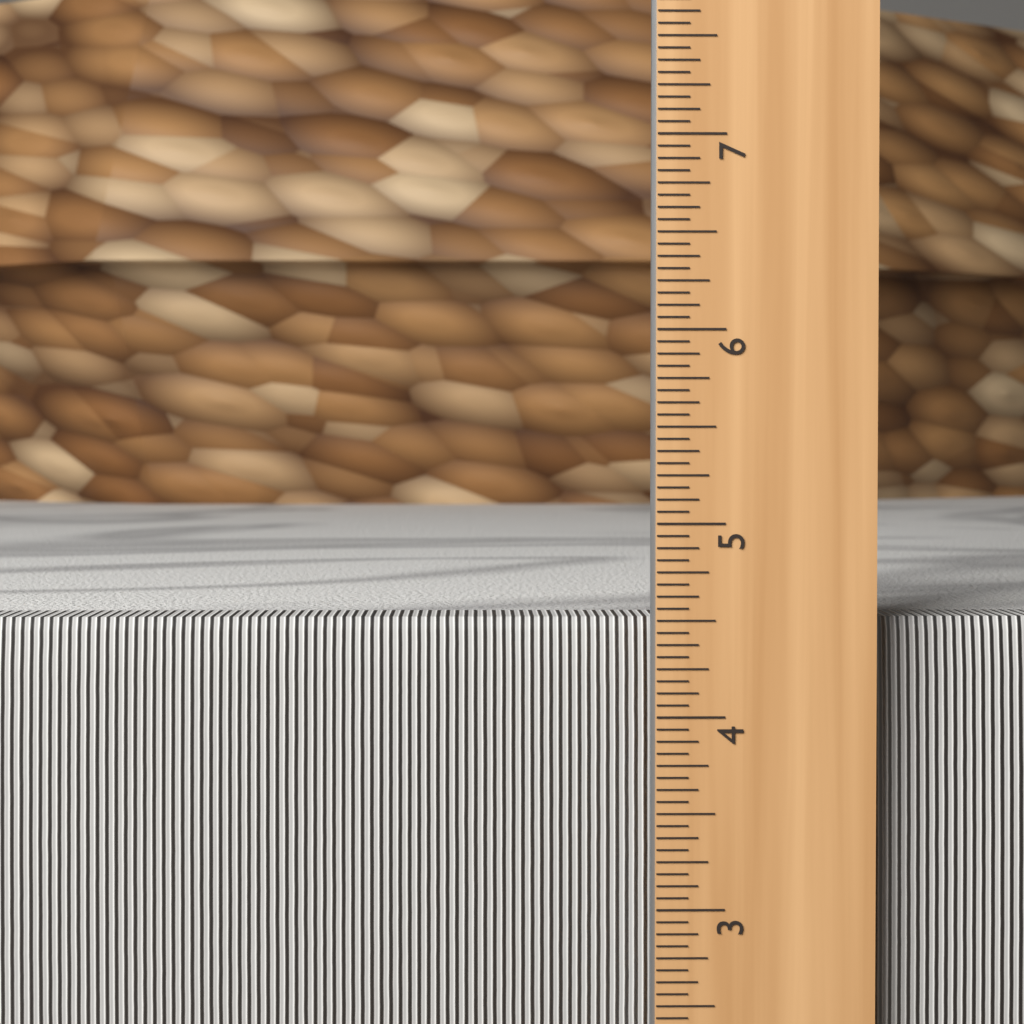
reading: 4.5000 in
